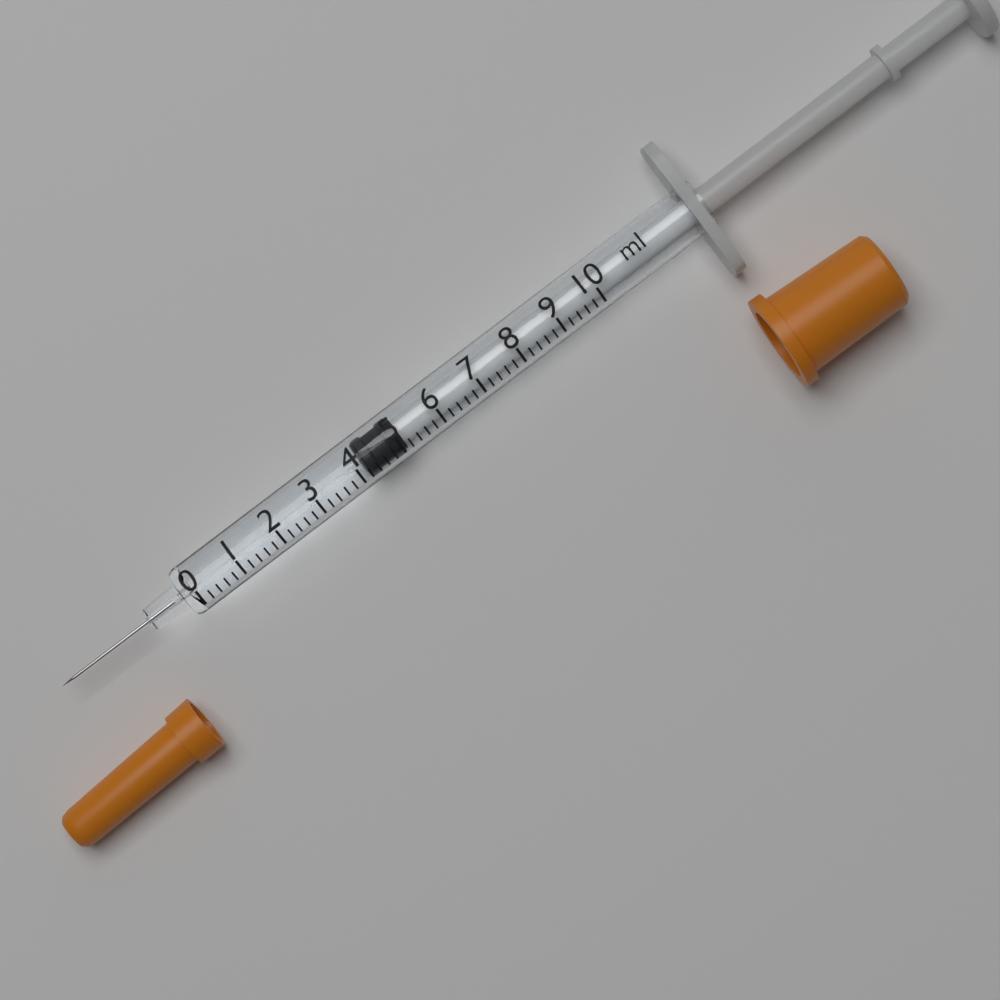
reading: 4.2 ml
